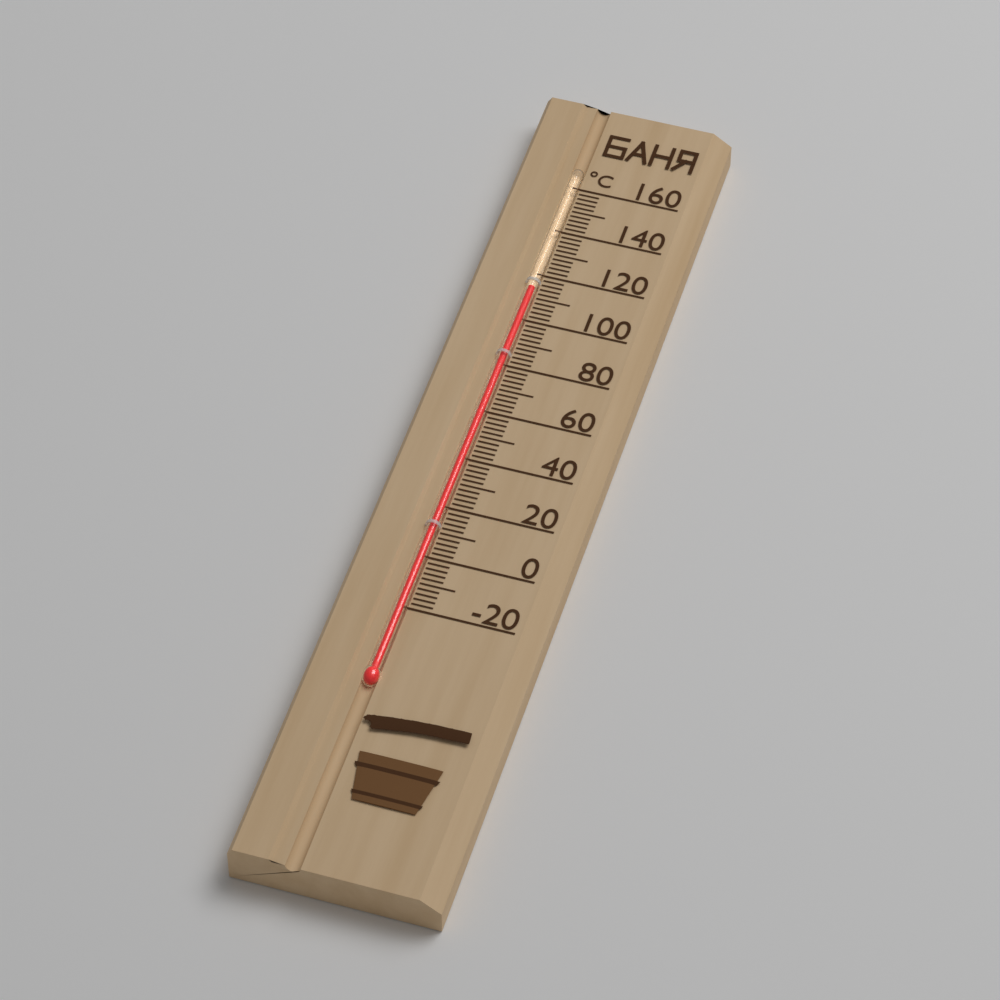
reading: 114 °C
